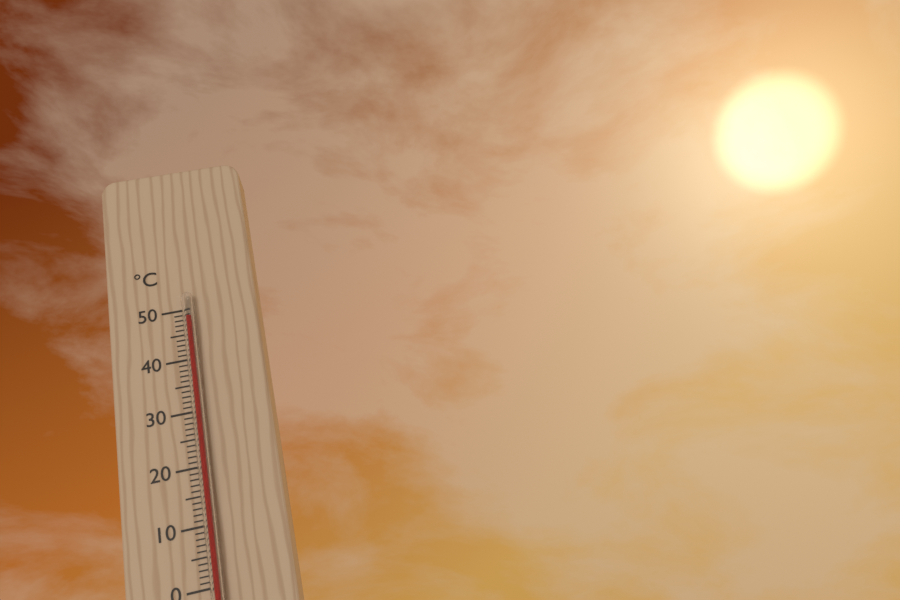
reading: 48 °C
